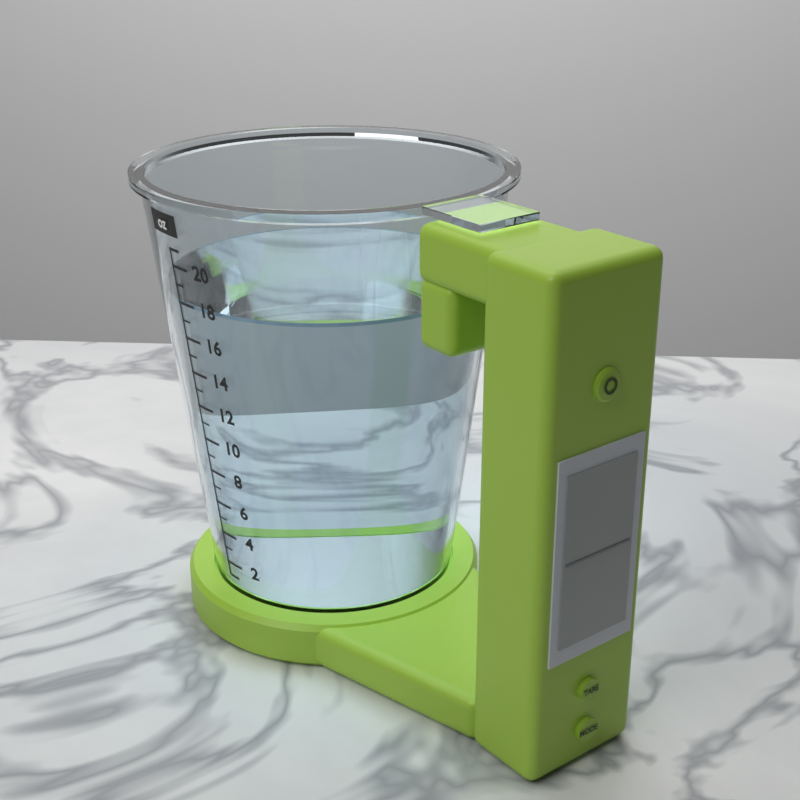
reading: 18 oz
